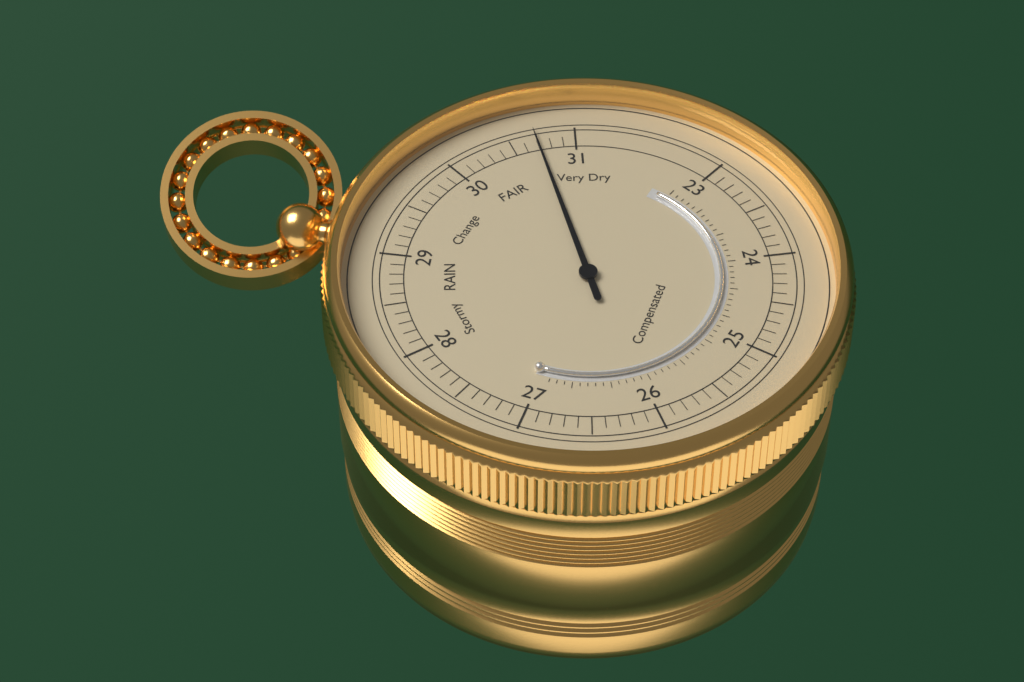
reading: 30.7 (no unit)
